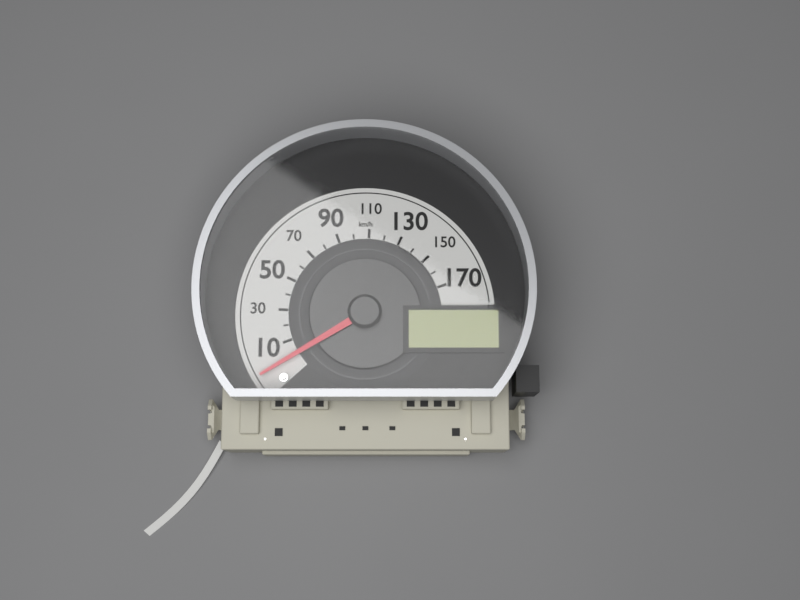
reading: 0 km/h
